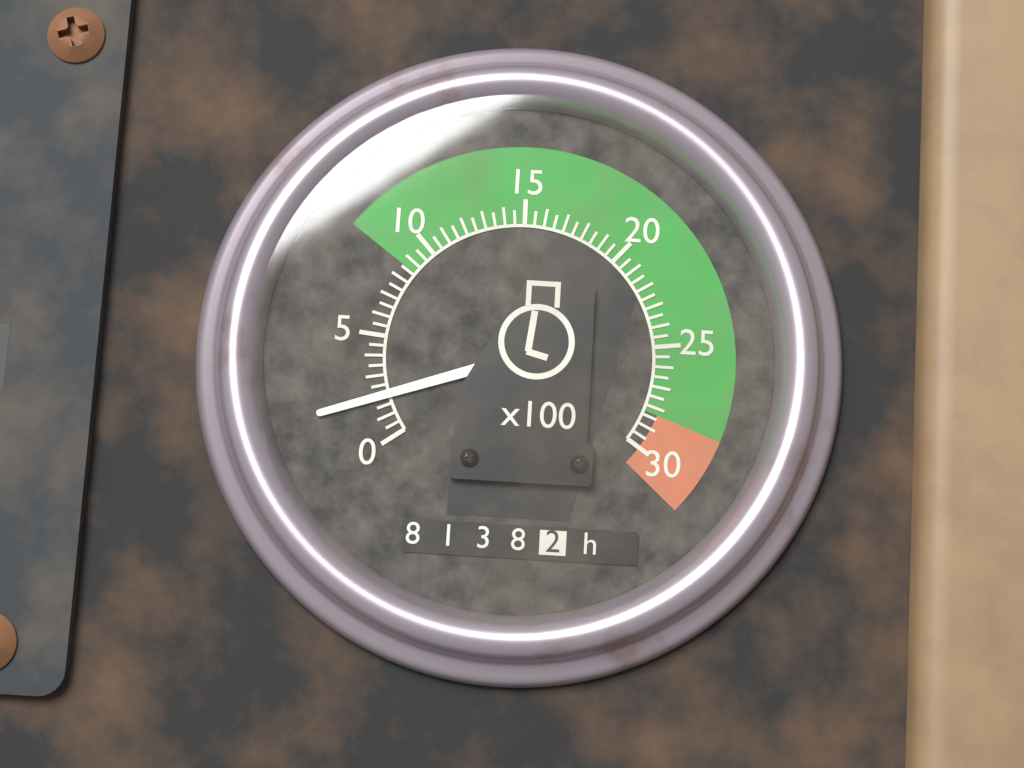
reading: 2.0 x100 rpm
